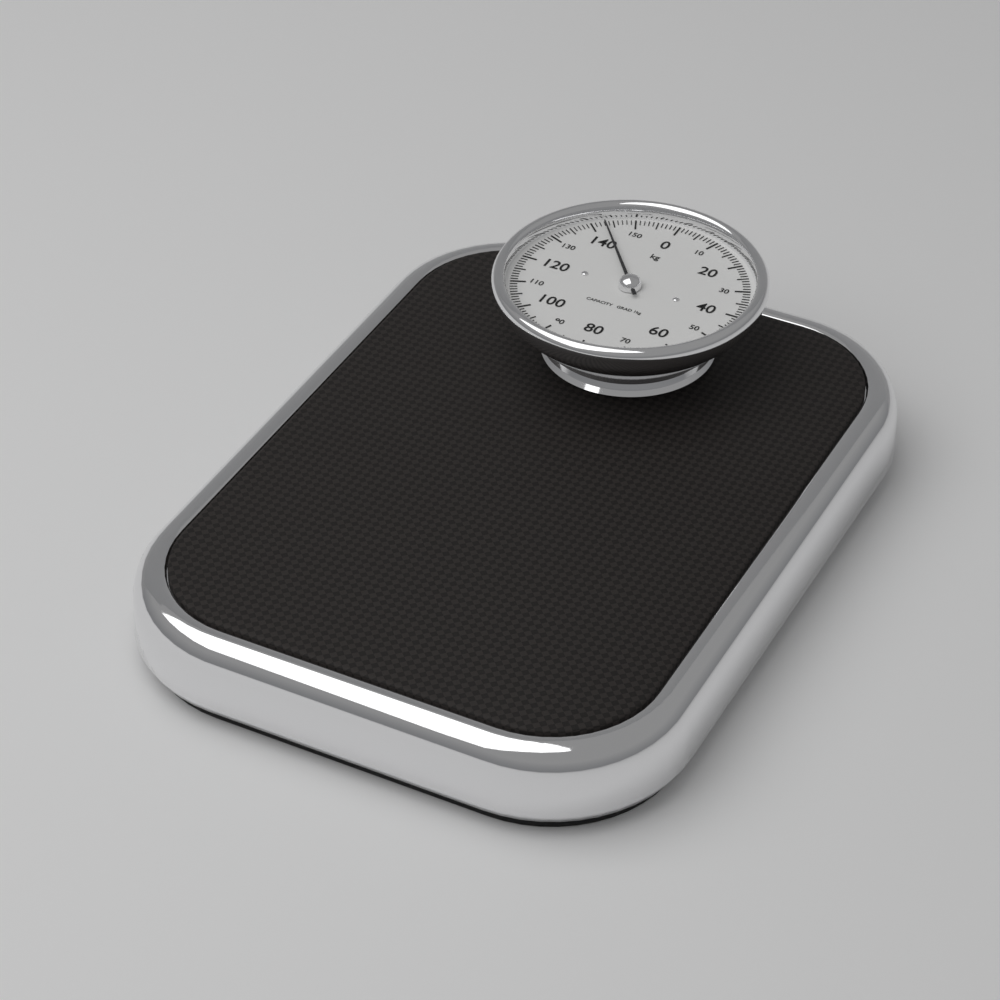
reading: 143 kg
